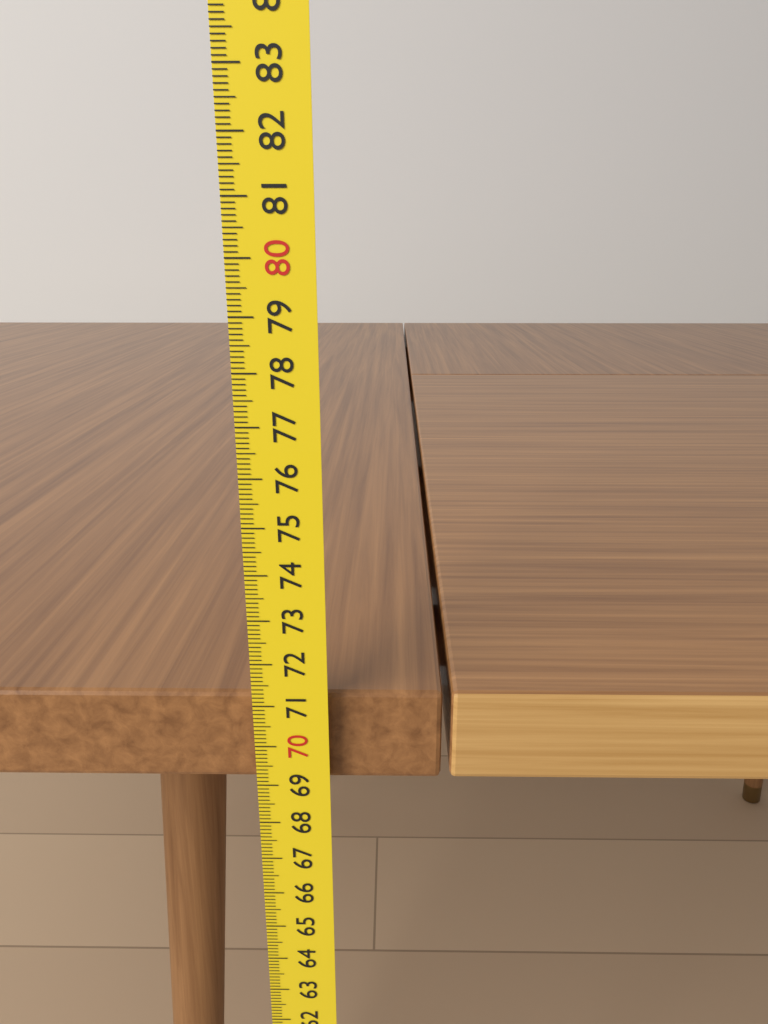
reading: 71.1 cm
